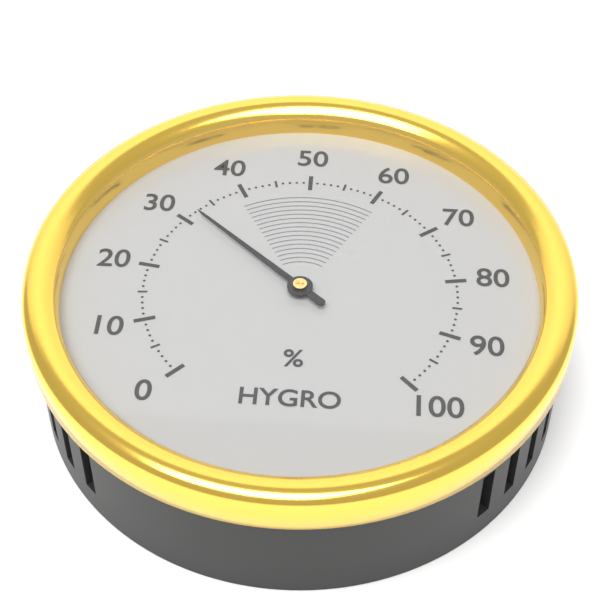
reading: 32 %
